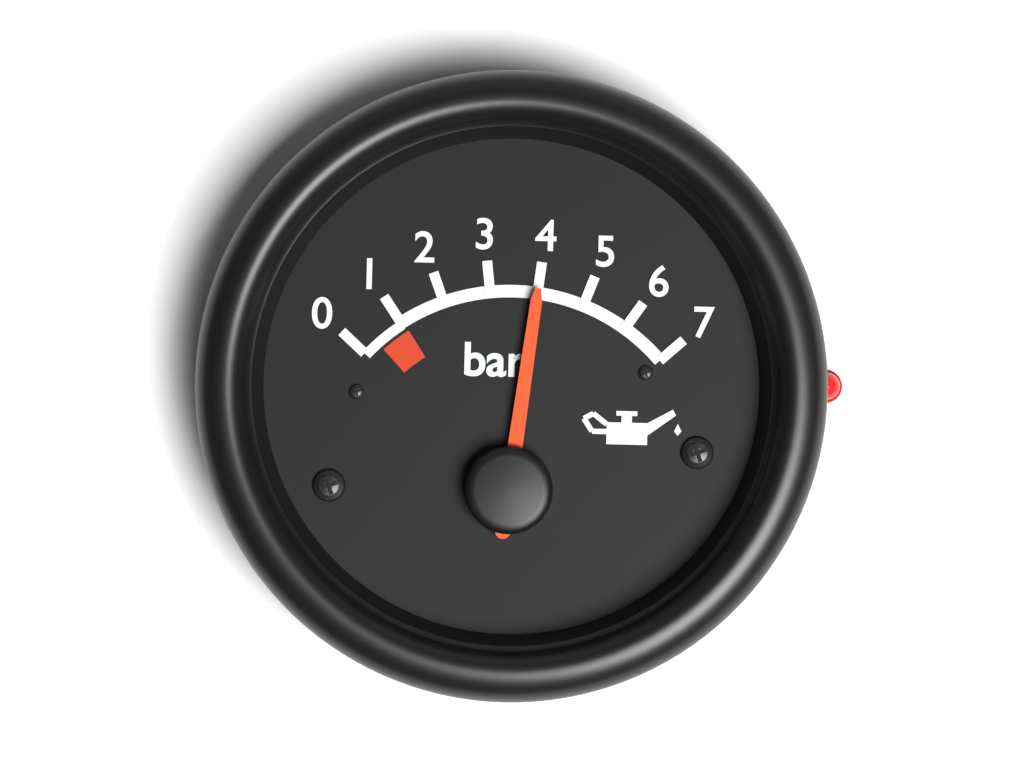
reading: 4 bar
